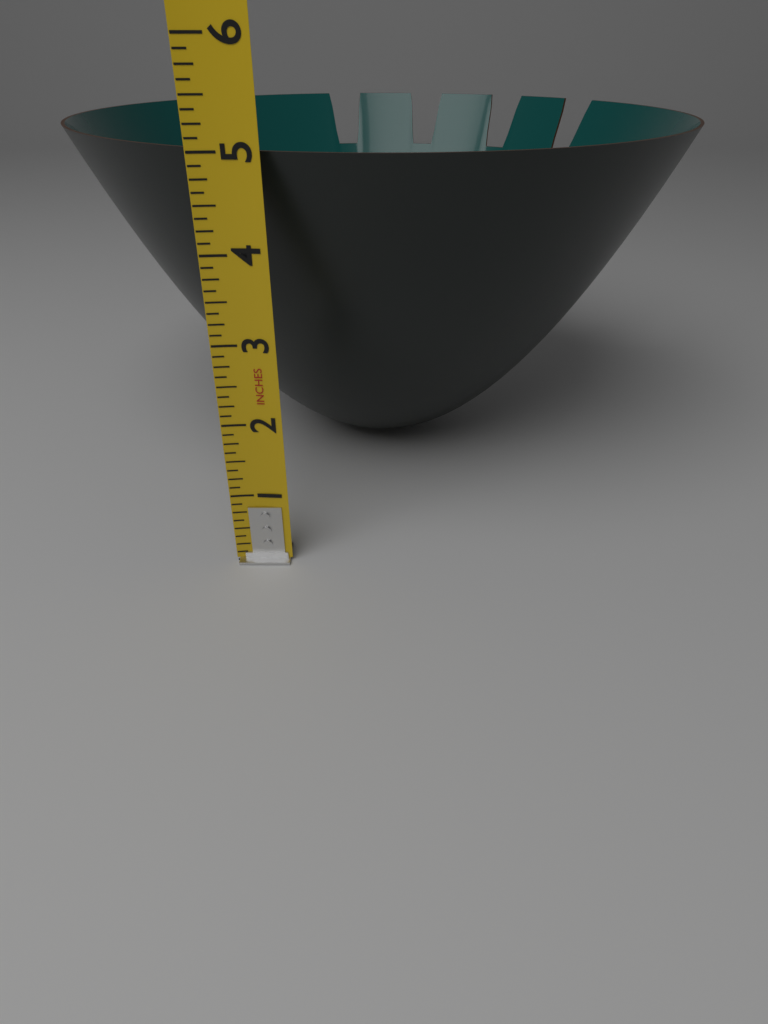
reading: 5.000 in
